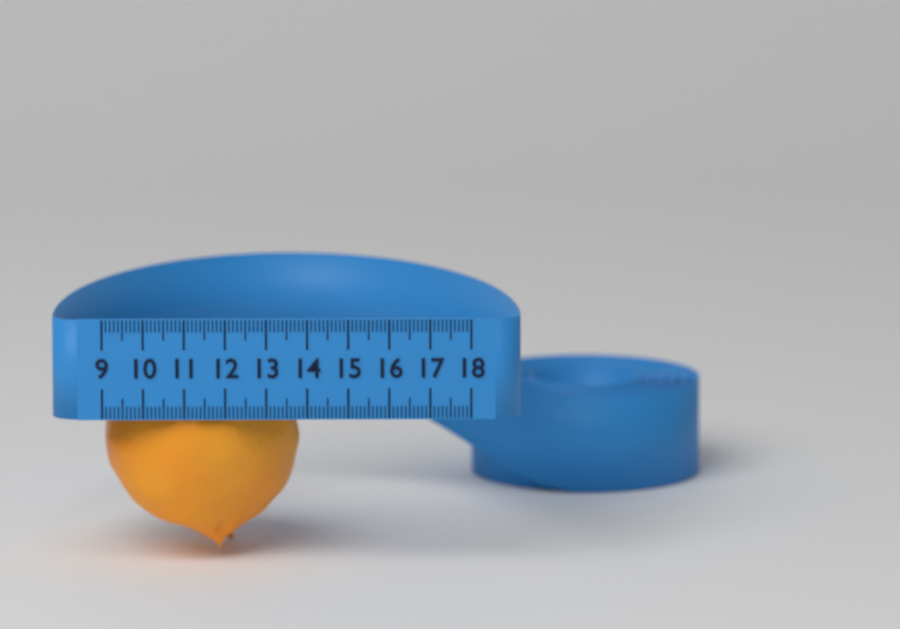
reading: 13.8 (no unit)
